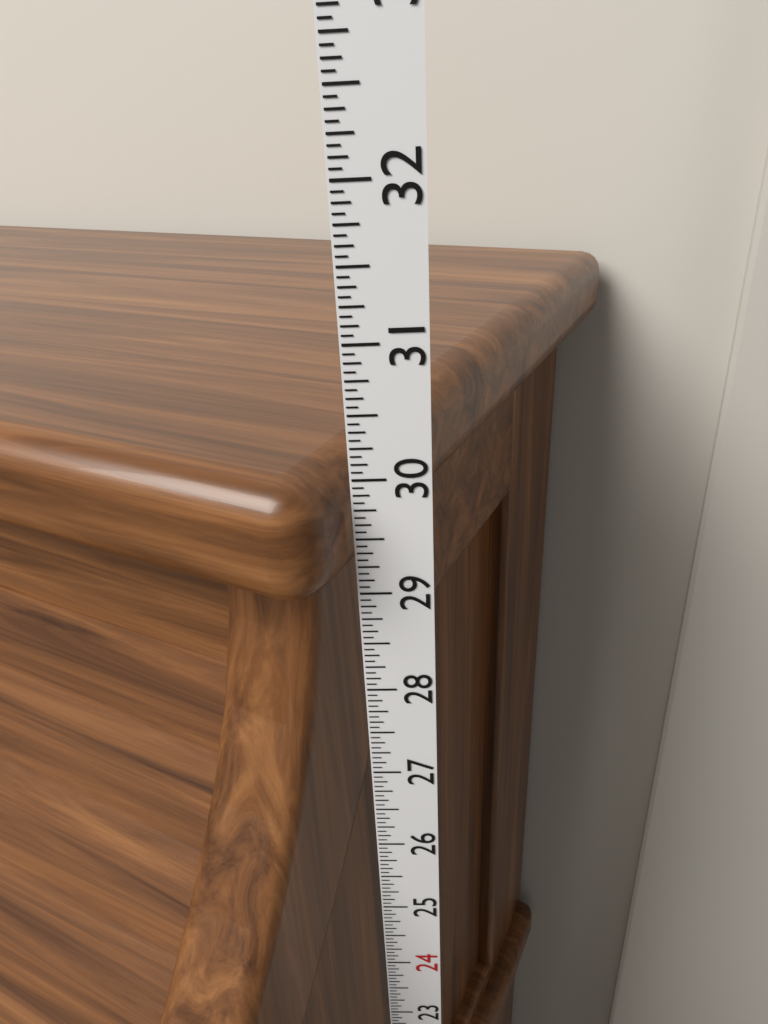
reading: 30.1250 in
